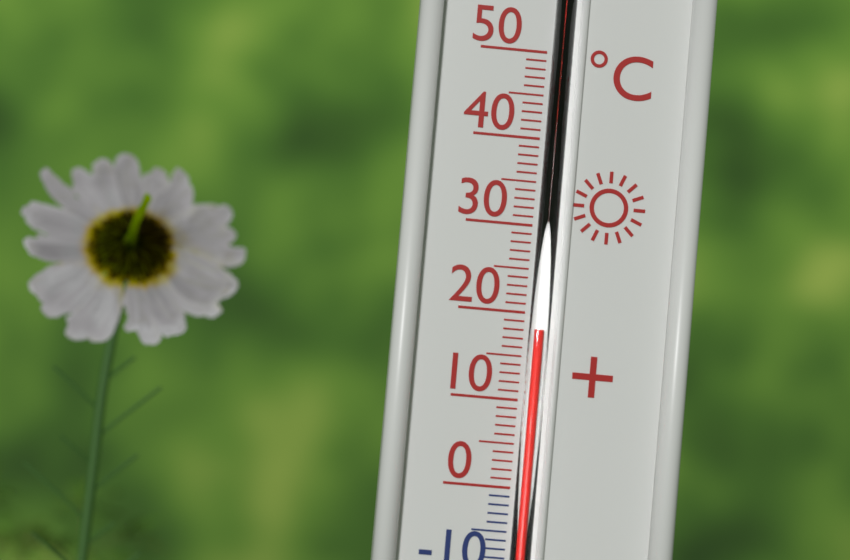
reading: 18 °C
